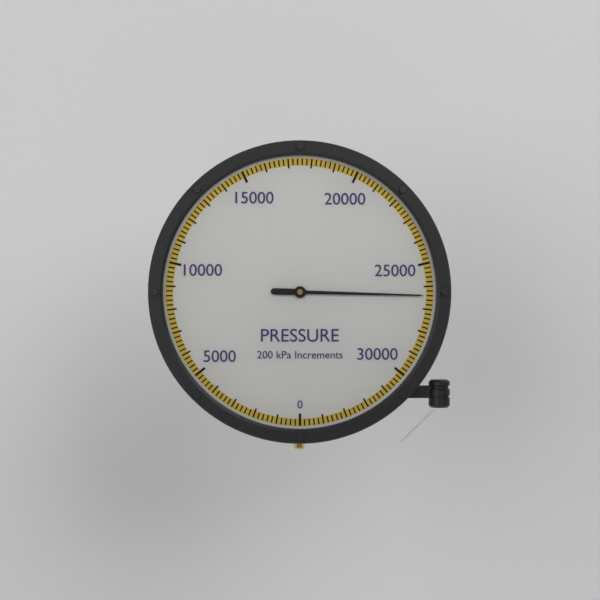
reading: 26400 kPa
